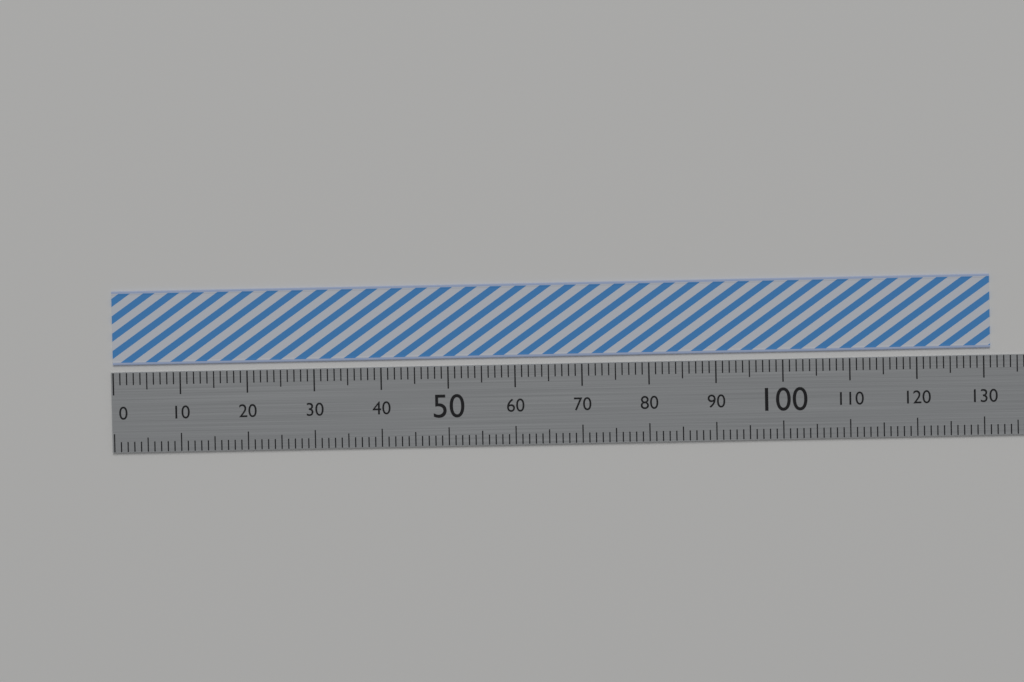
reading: 131 (no unit)
